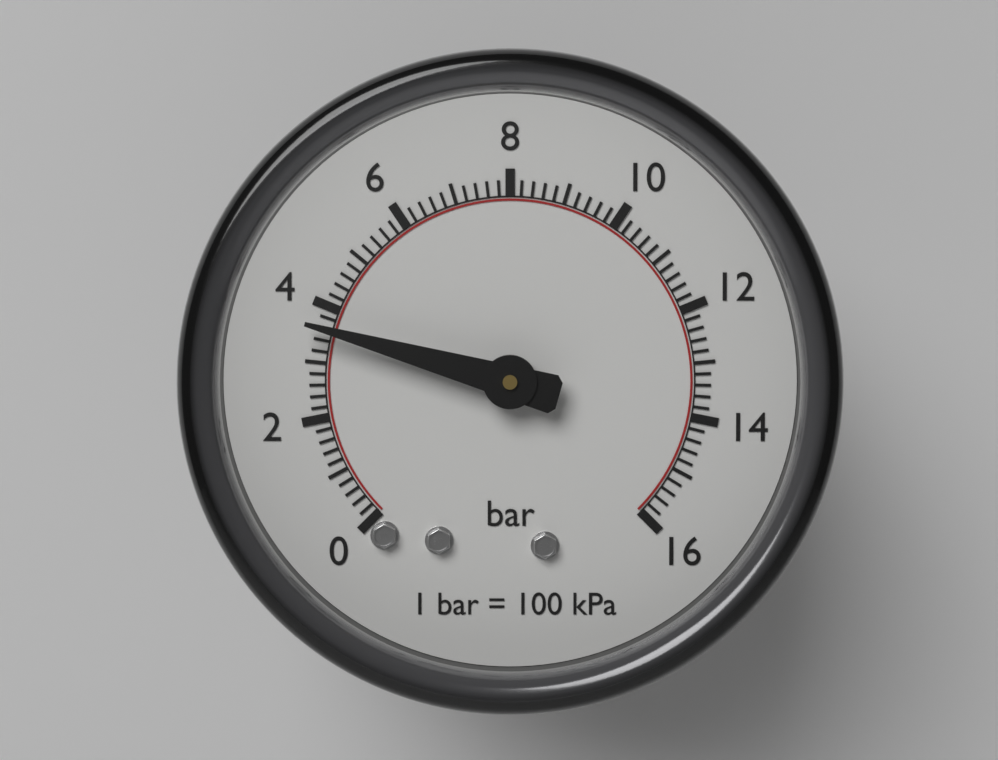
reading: 3.6 bar
